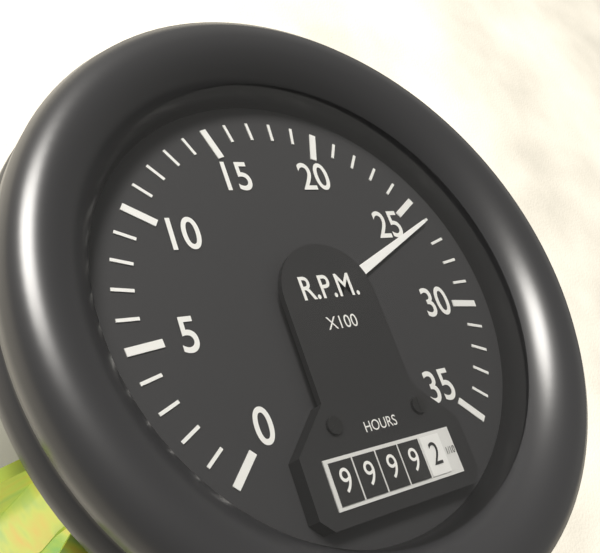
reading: 2600 RPM
